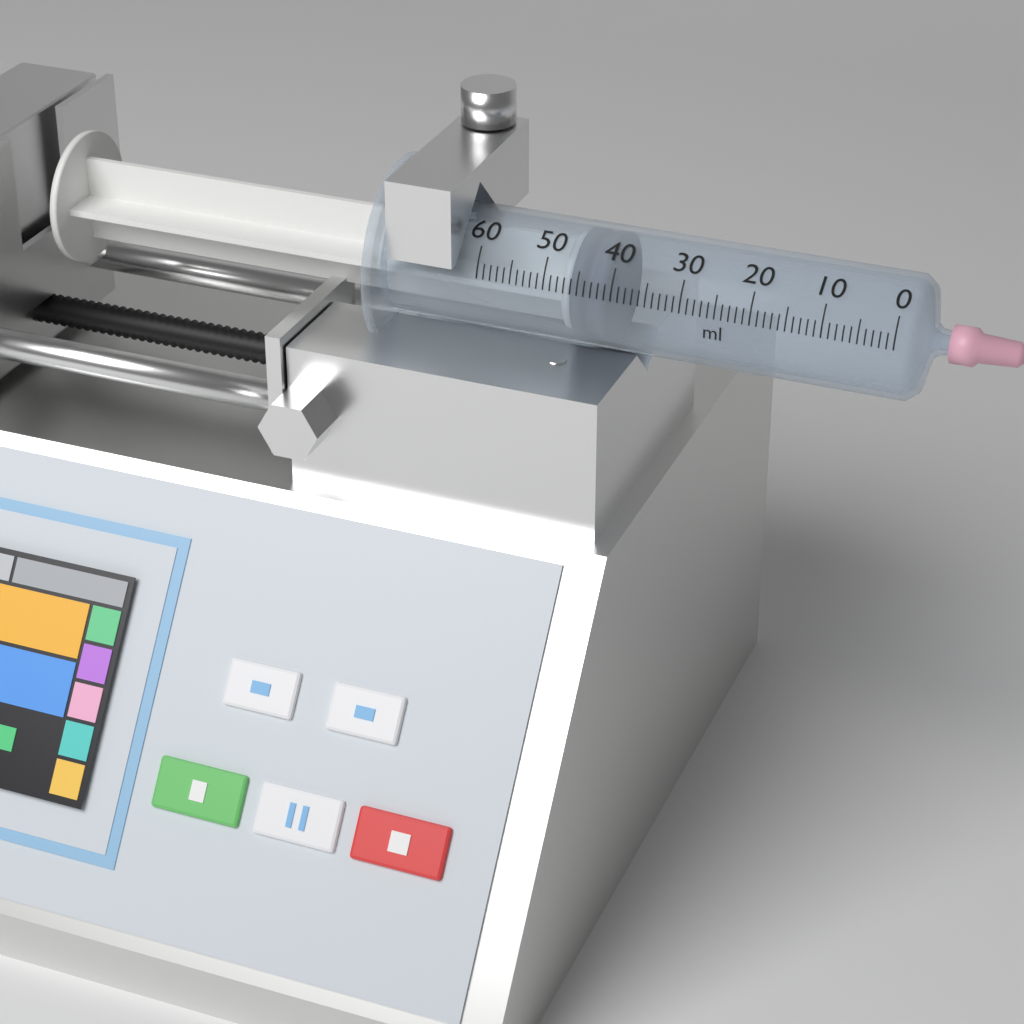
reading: 41 ml
